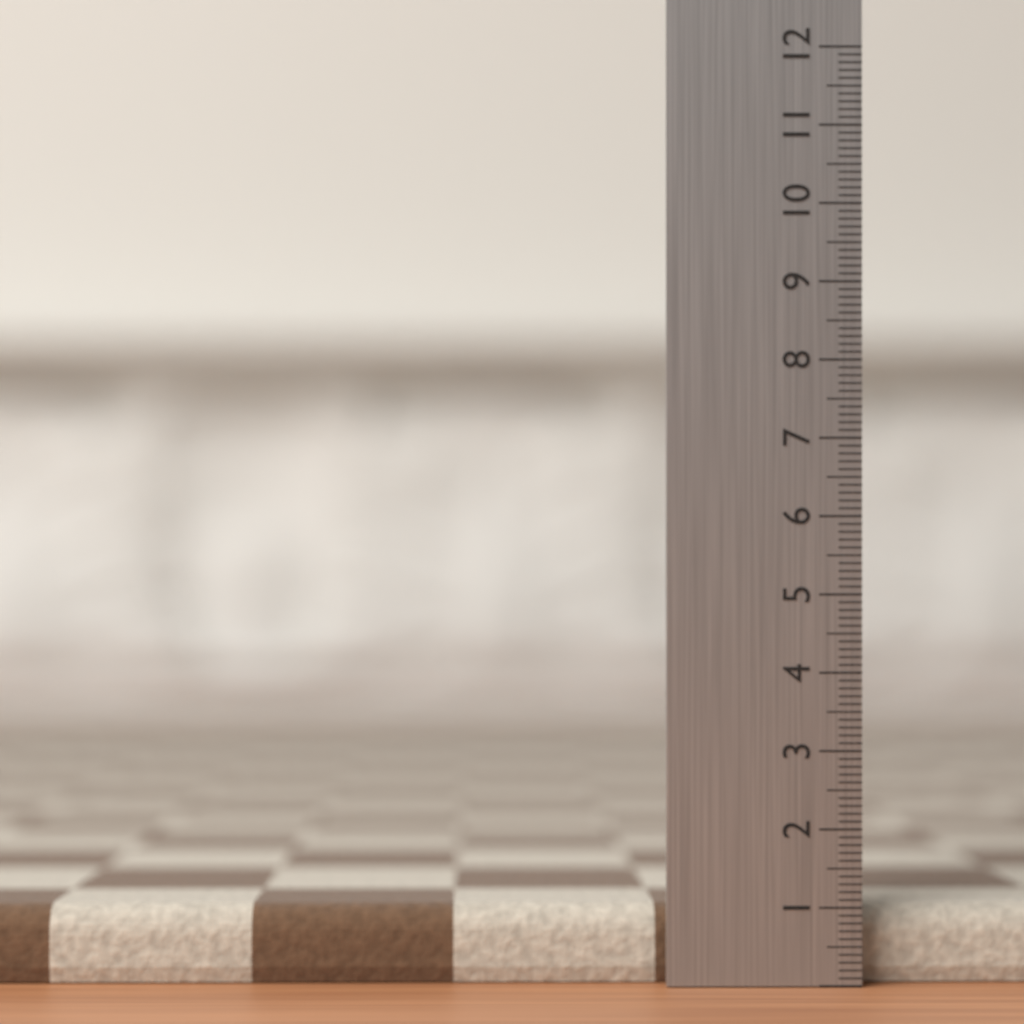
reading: 1.0 (no unit)
